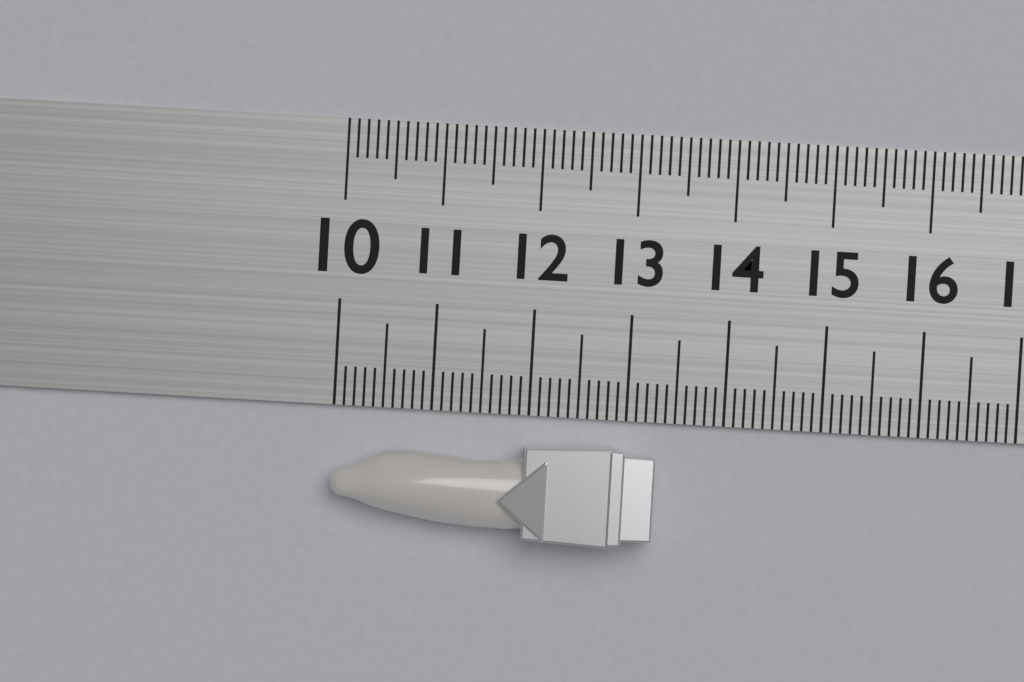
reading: 13.3 (no unit)
